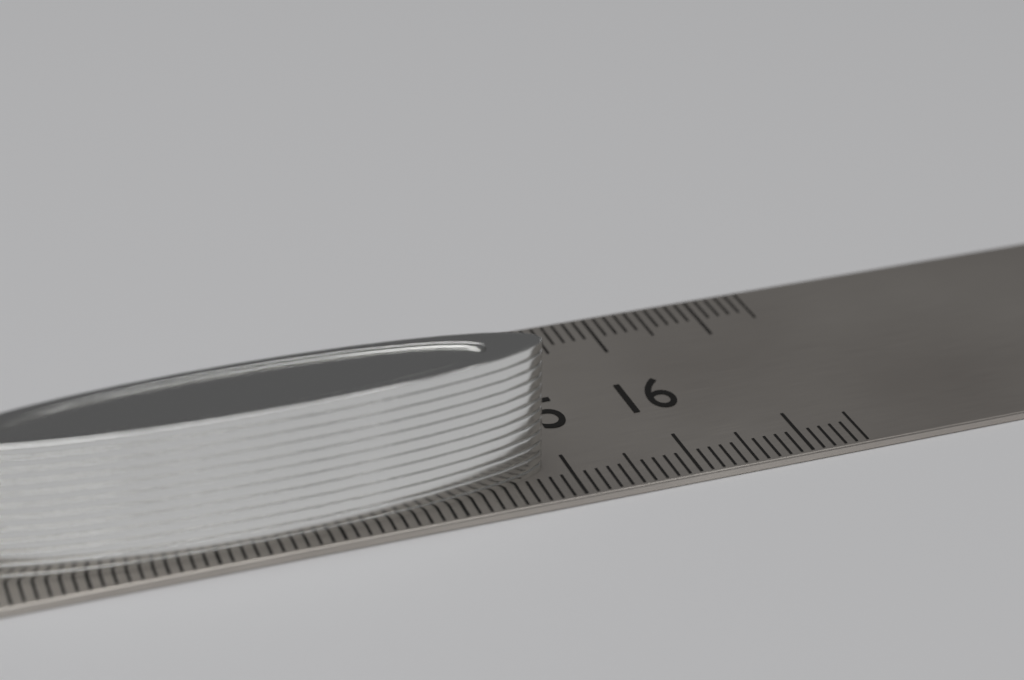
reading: 14.8 cm
